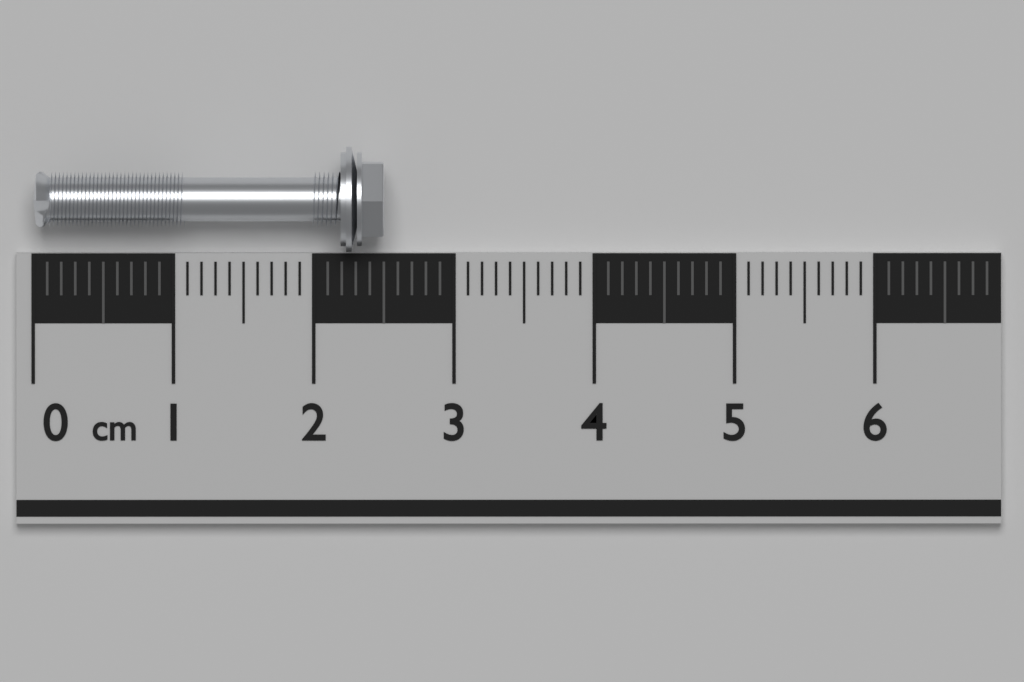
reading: 2.5 cm
